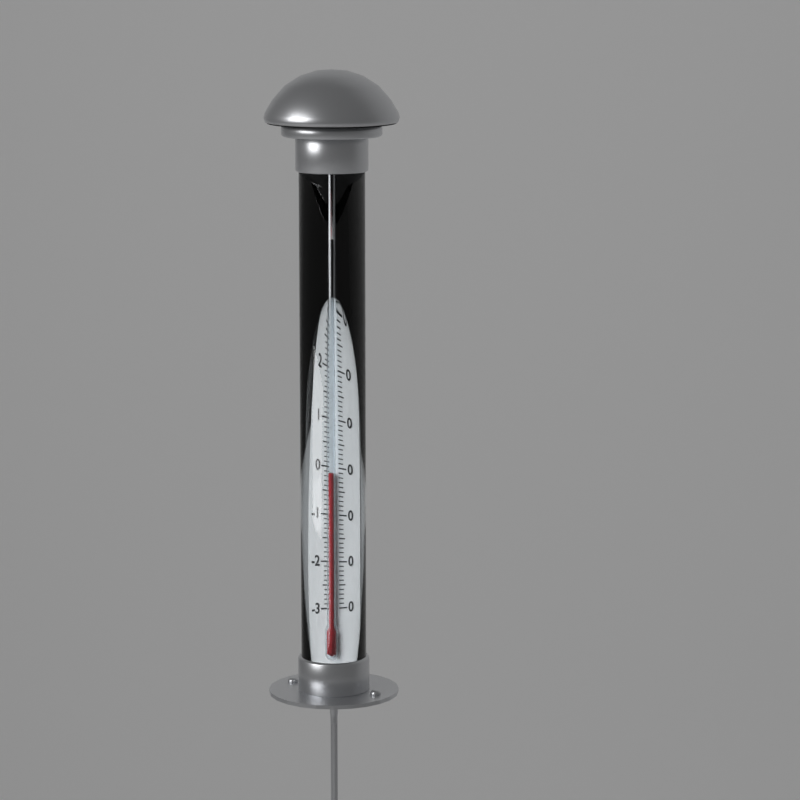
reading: -1 °C
